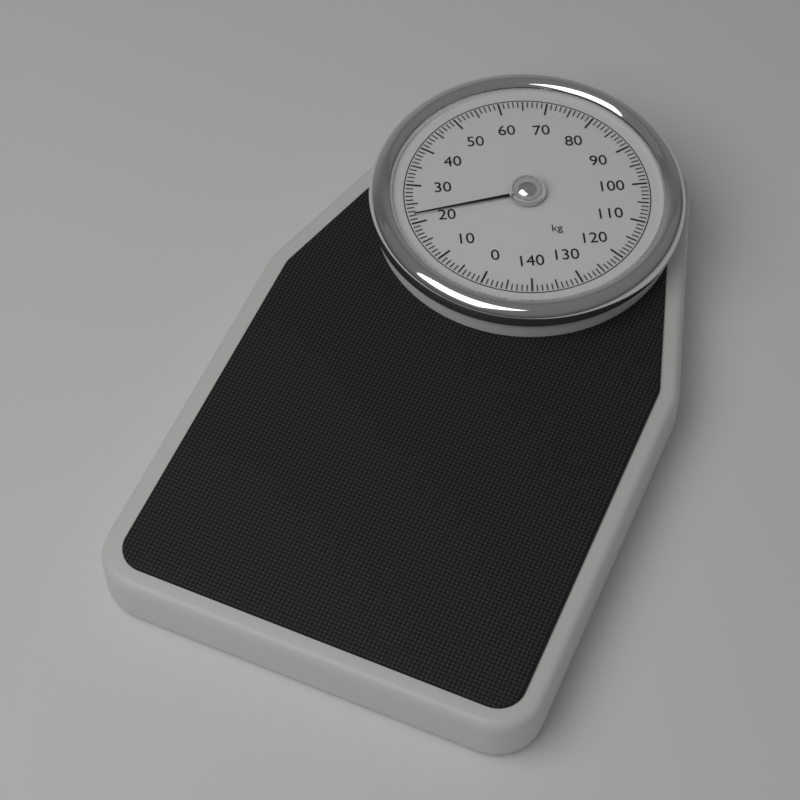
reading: 22 kg
